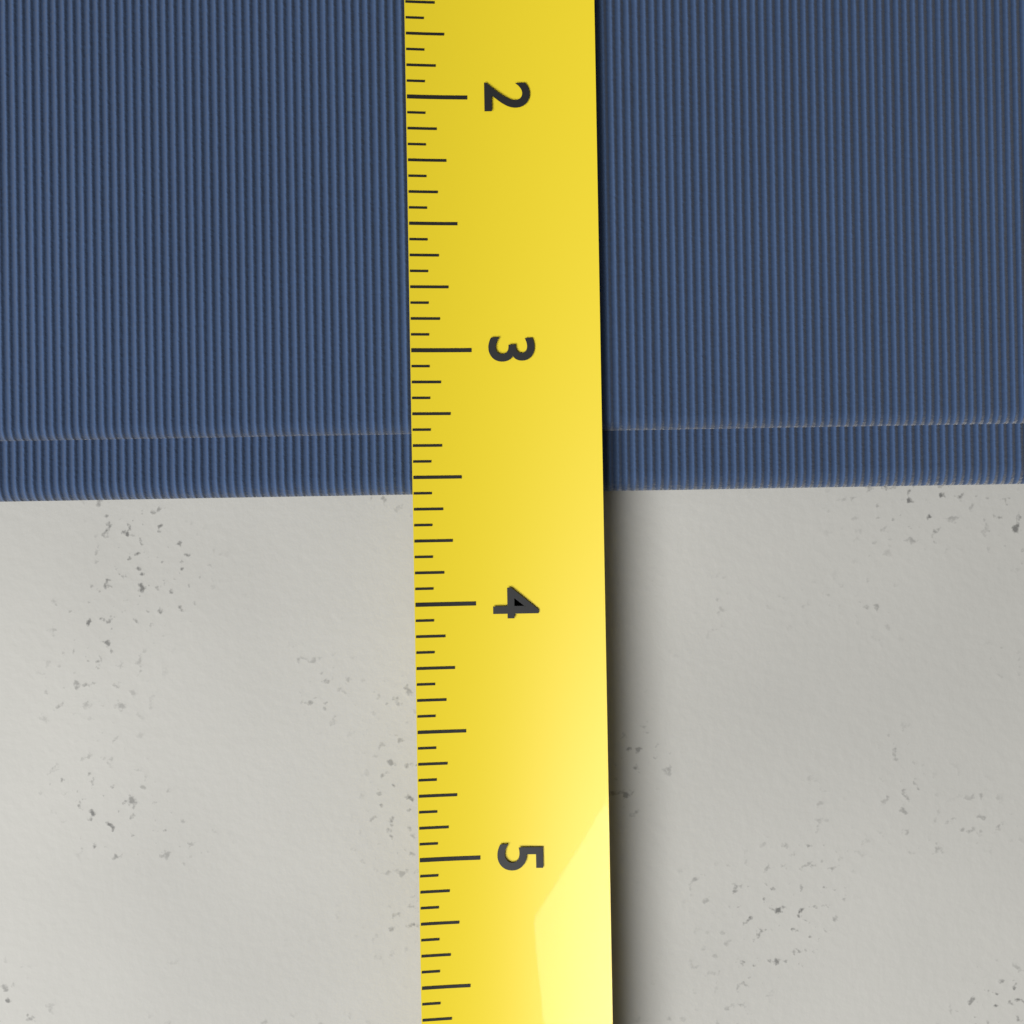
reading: 3.5625 (no unit)
